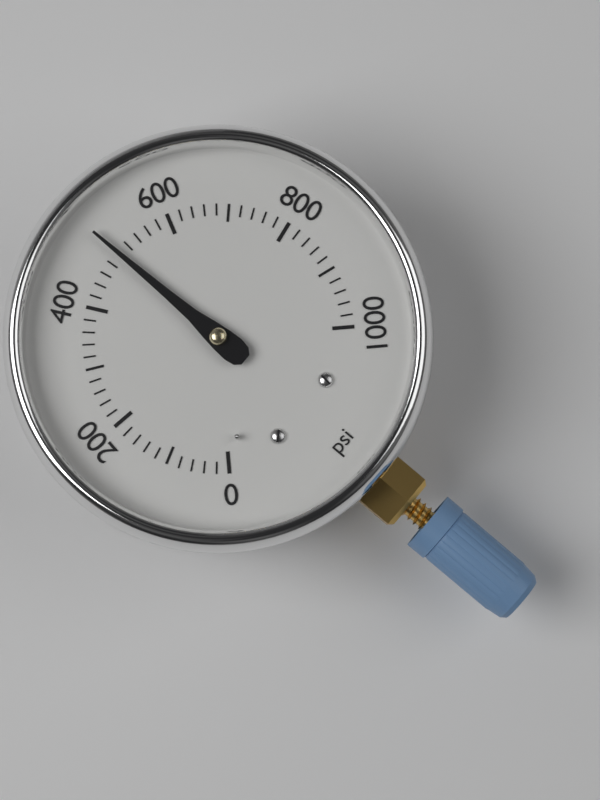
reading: 500 psi
